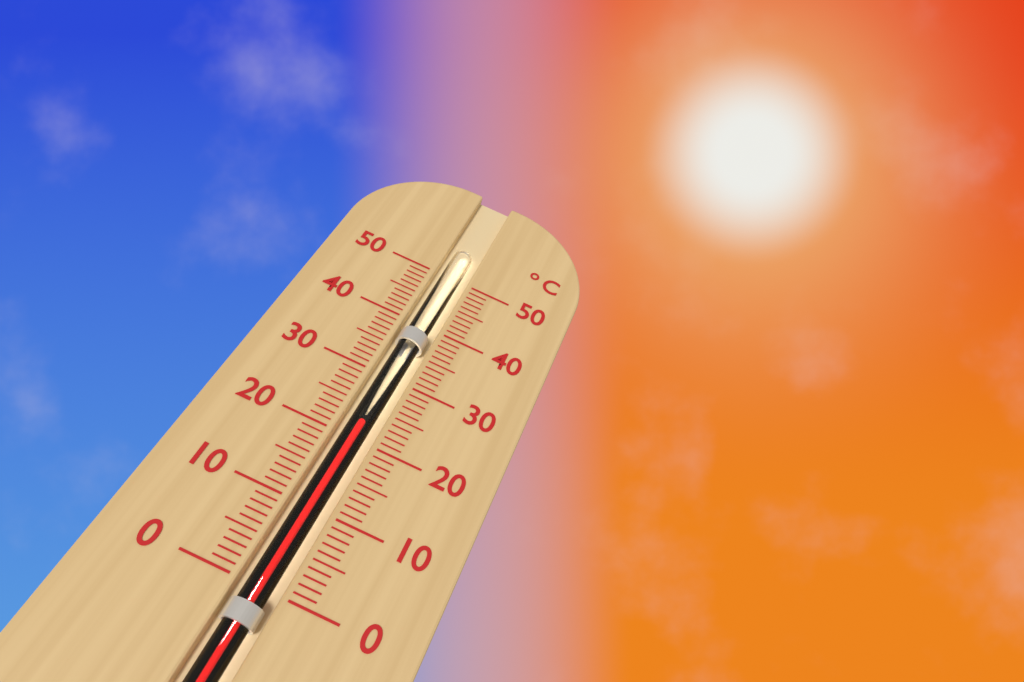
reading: 23 °C
